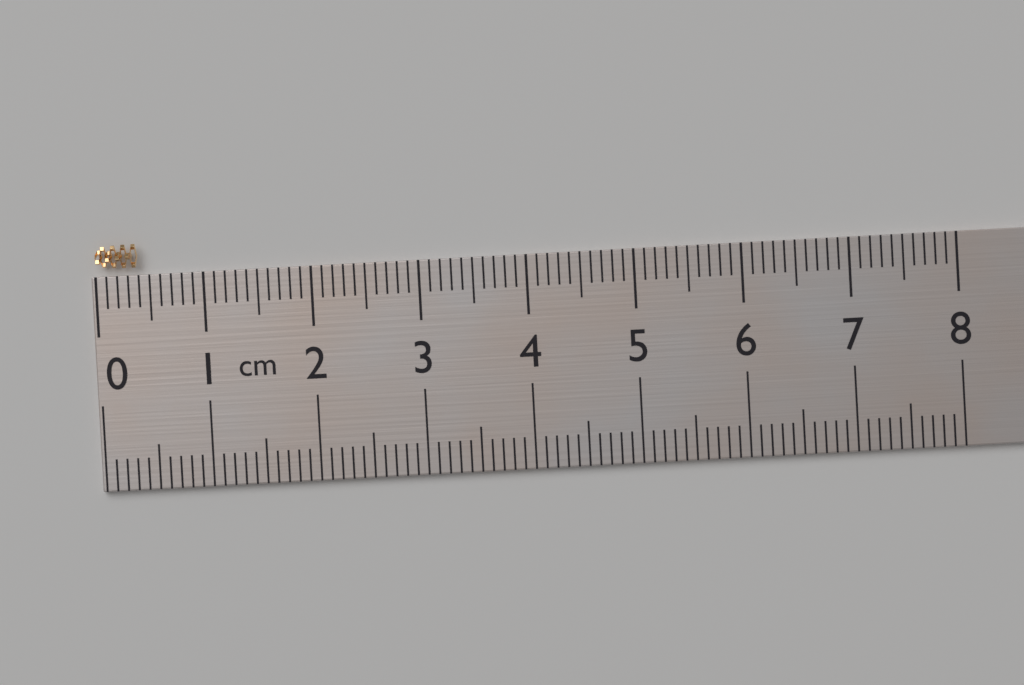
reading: 0.4 cm
